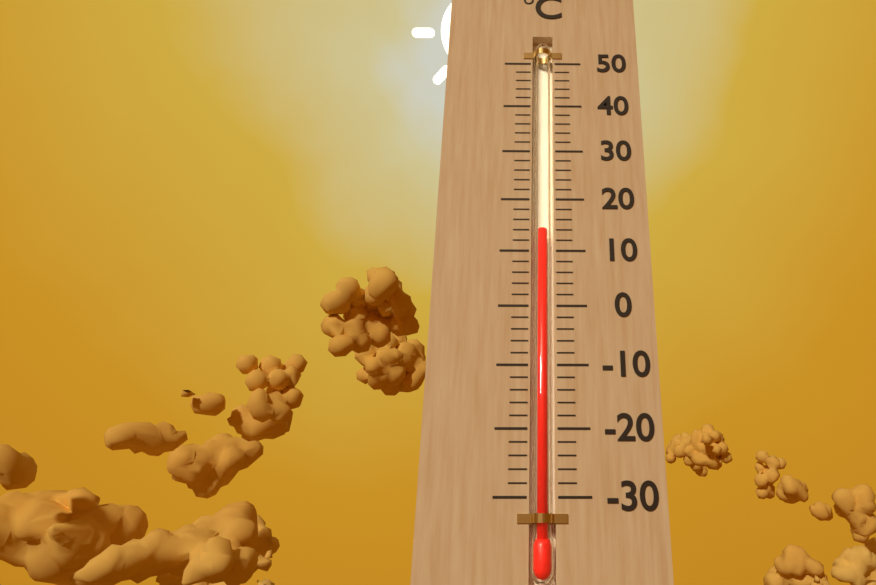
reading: 14 °C
